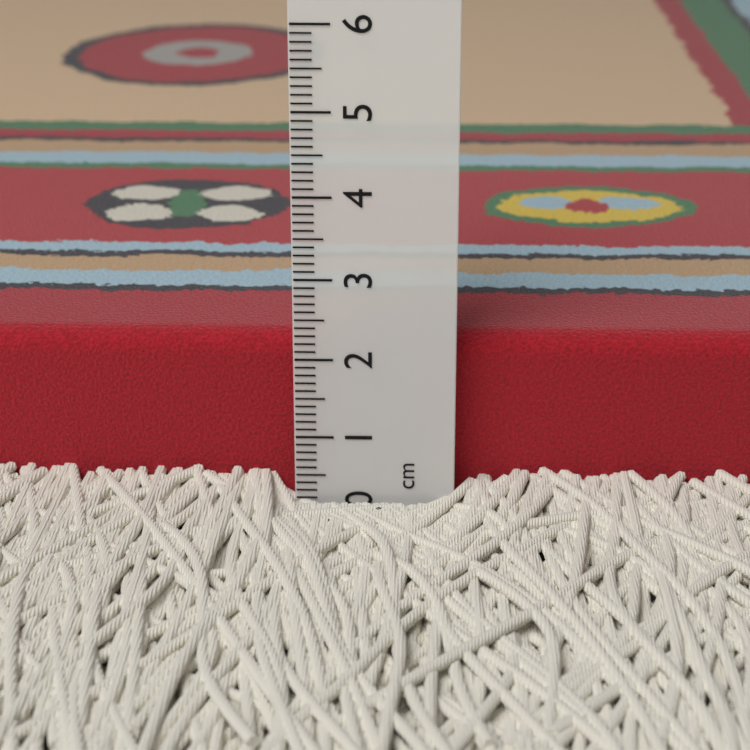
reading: 2.2 cm
